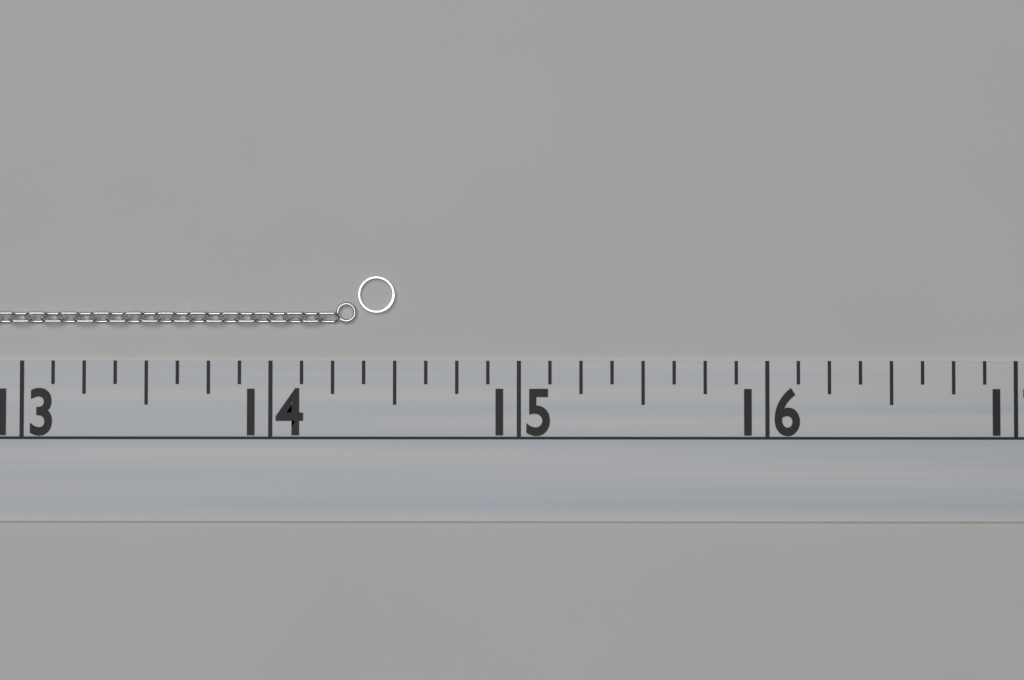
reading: 14.500 (no unit)
